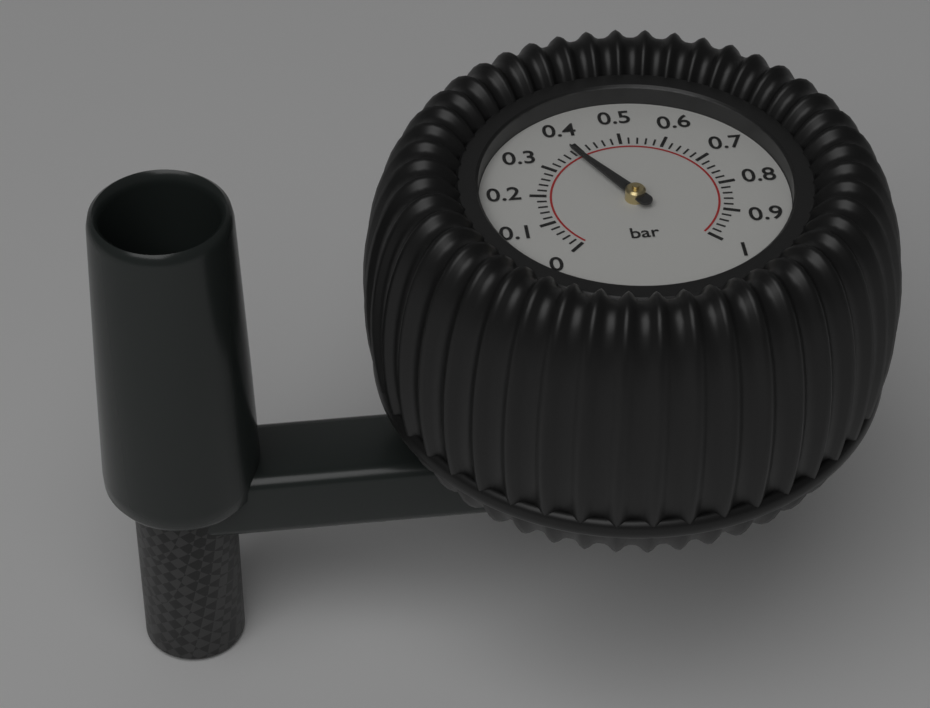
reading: 0.38 bar
